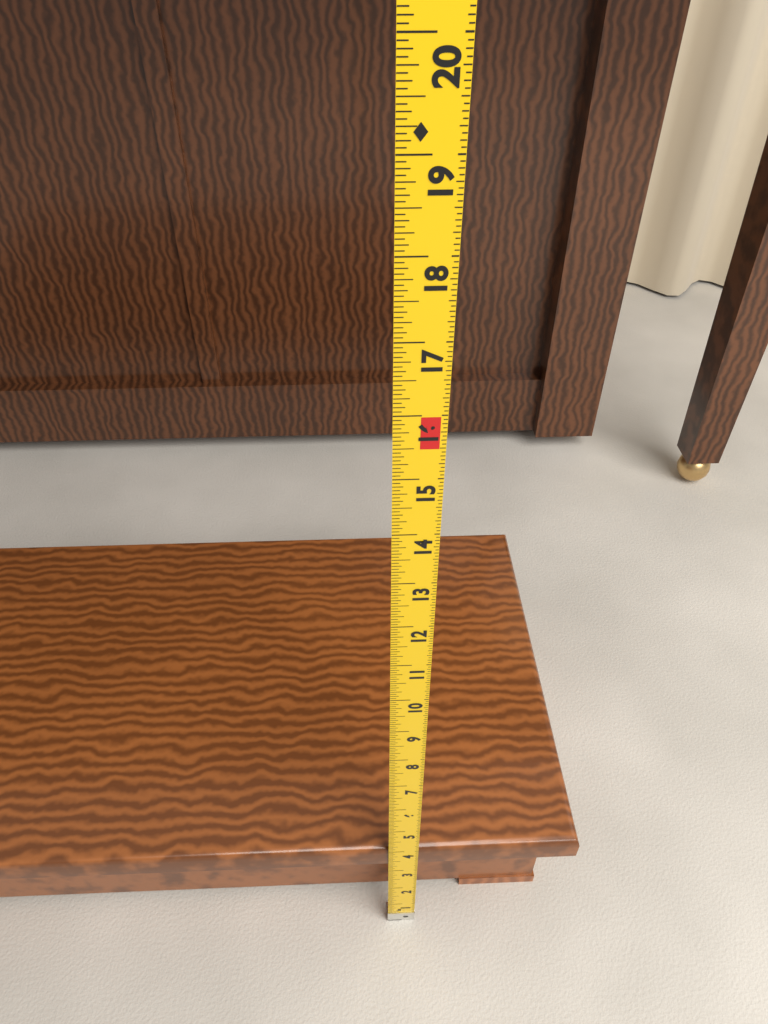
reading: 4.0000 in
